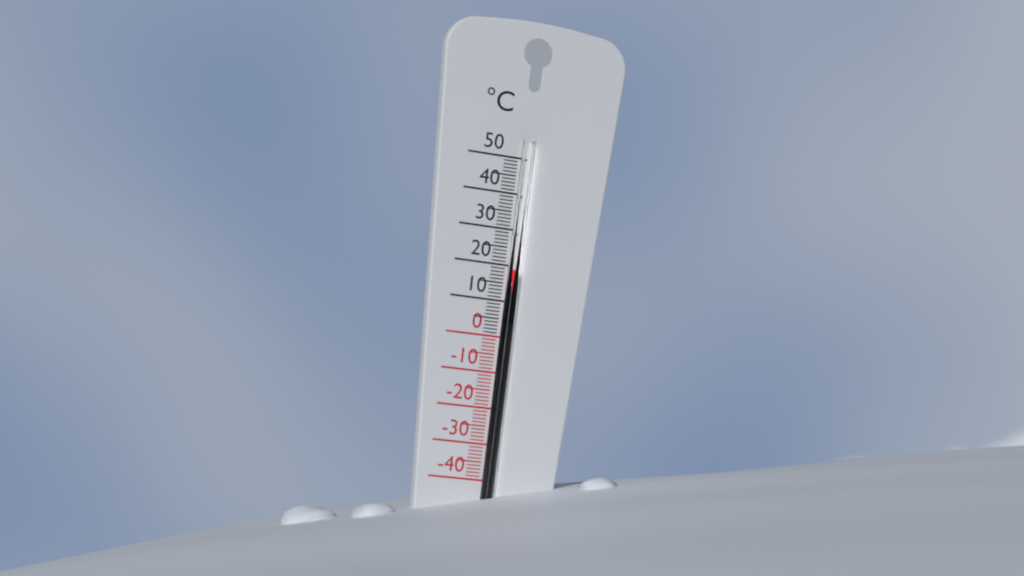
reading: 19 °C
